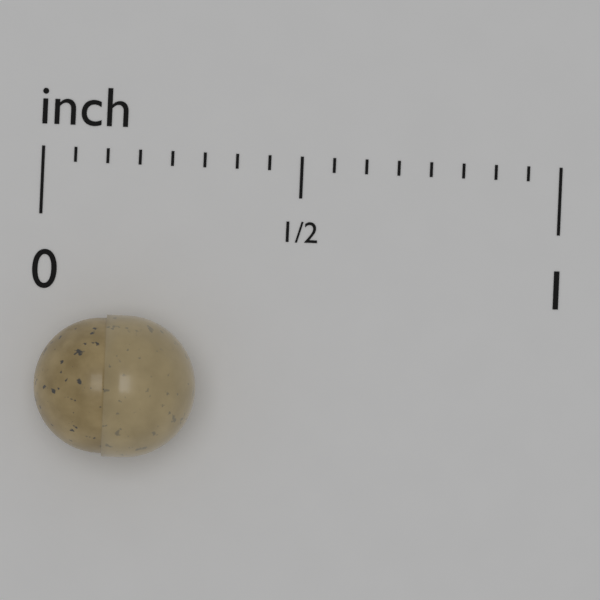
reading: 0.3125 inch
